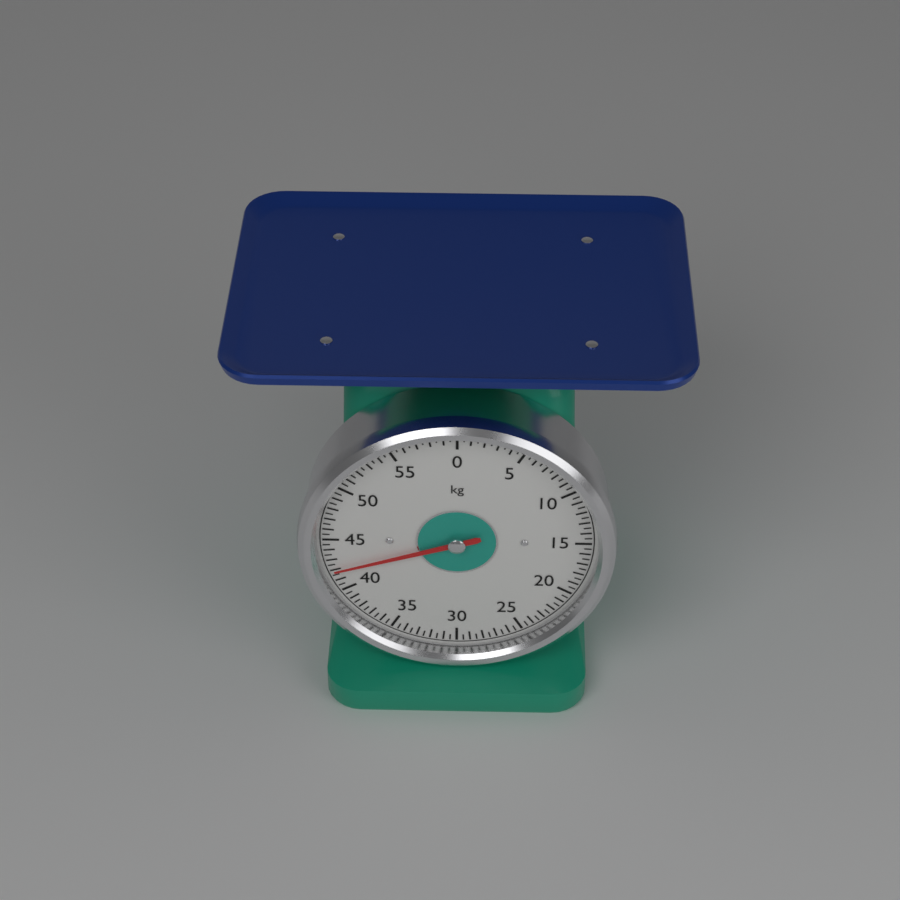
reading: 42.0 kg
